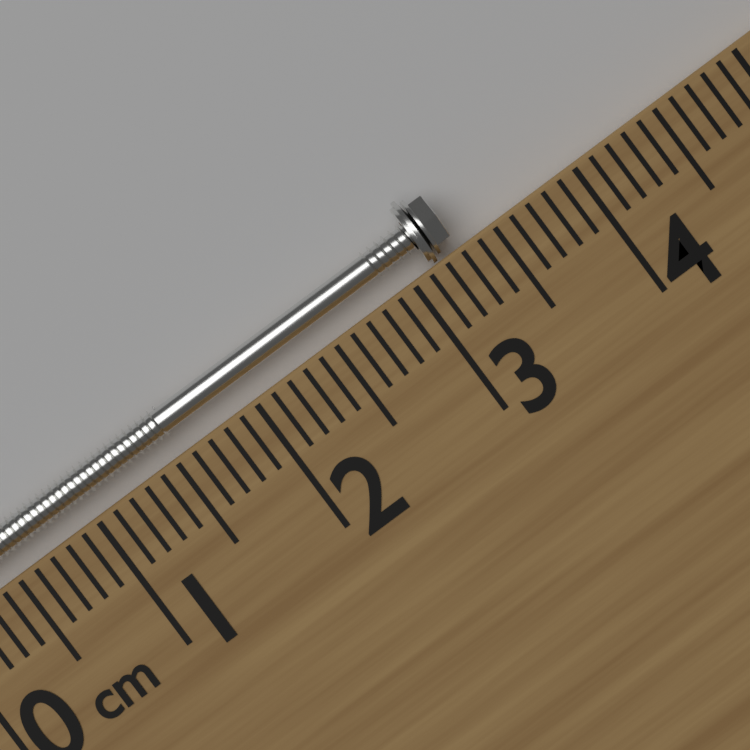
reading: 3.3 cm
